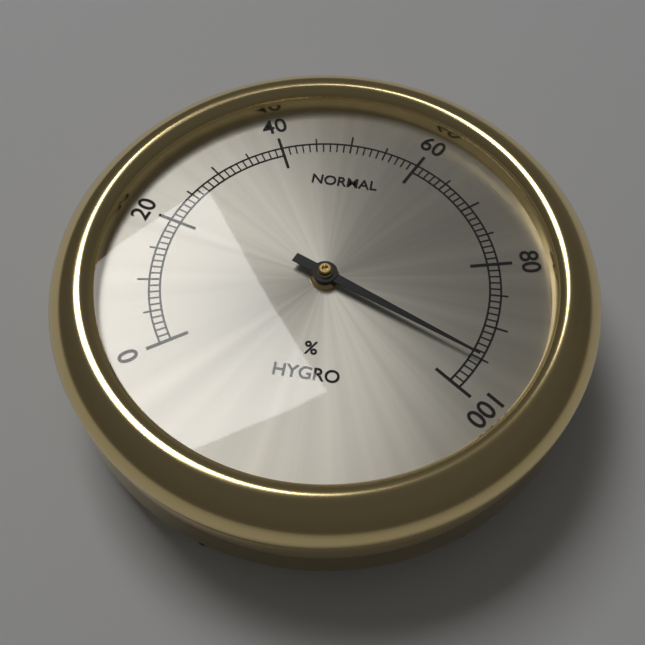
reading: 95 %
